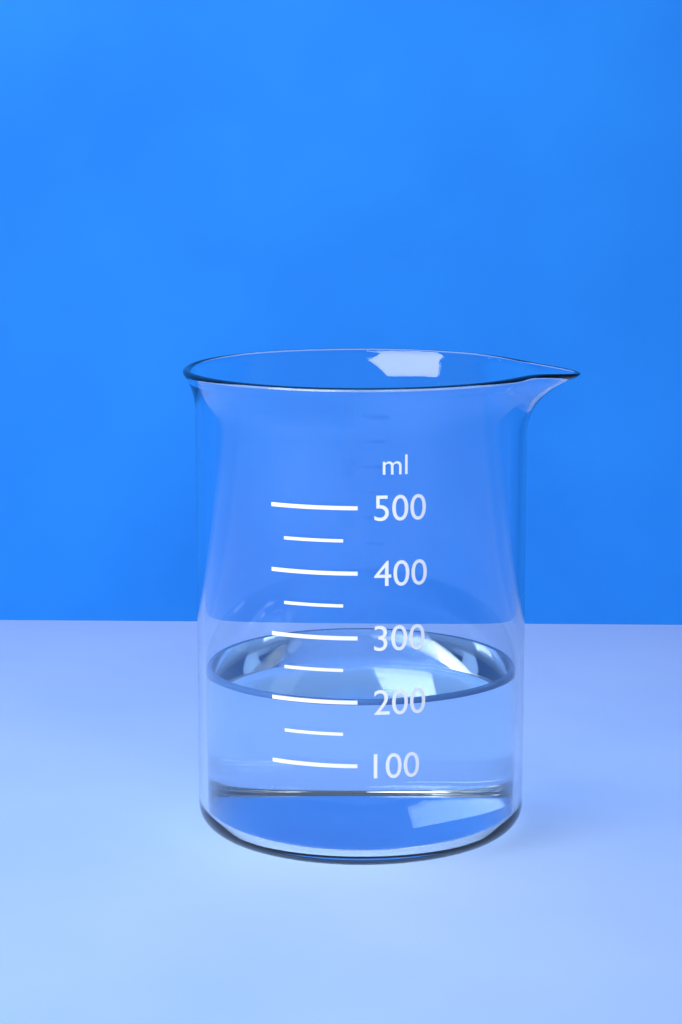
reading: 200 ml
